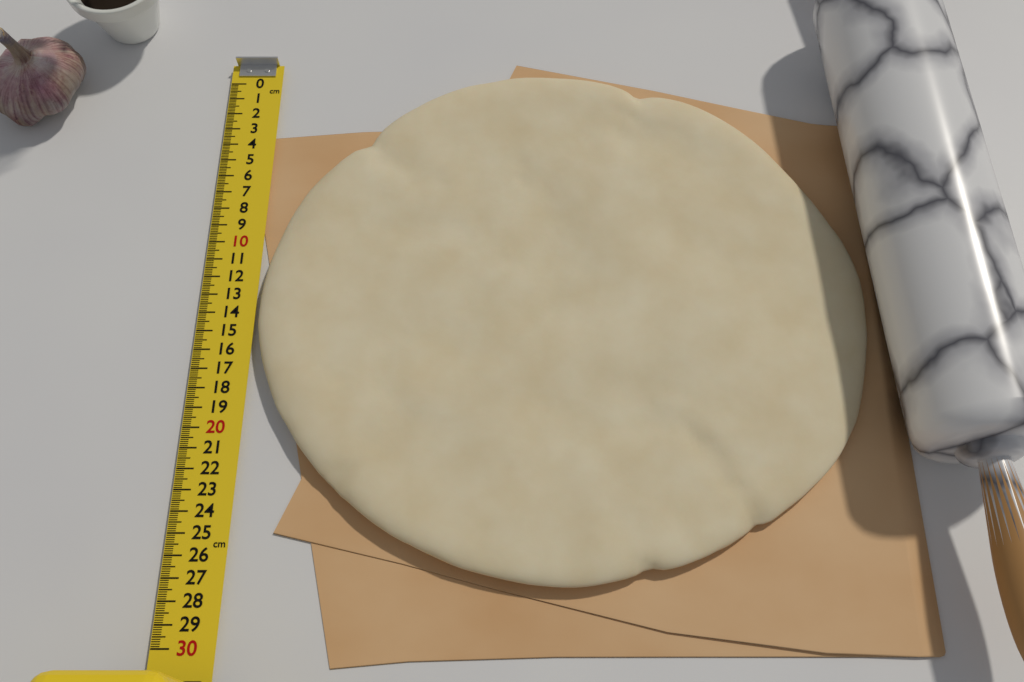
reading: 27.5 cm
